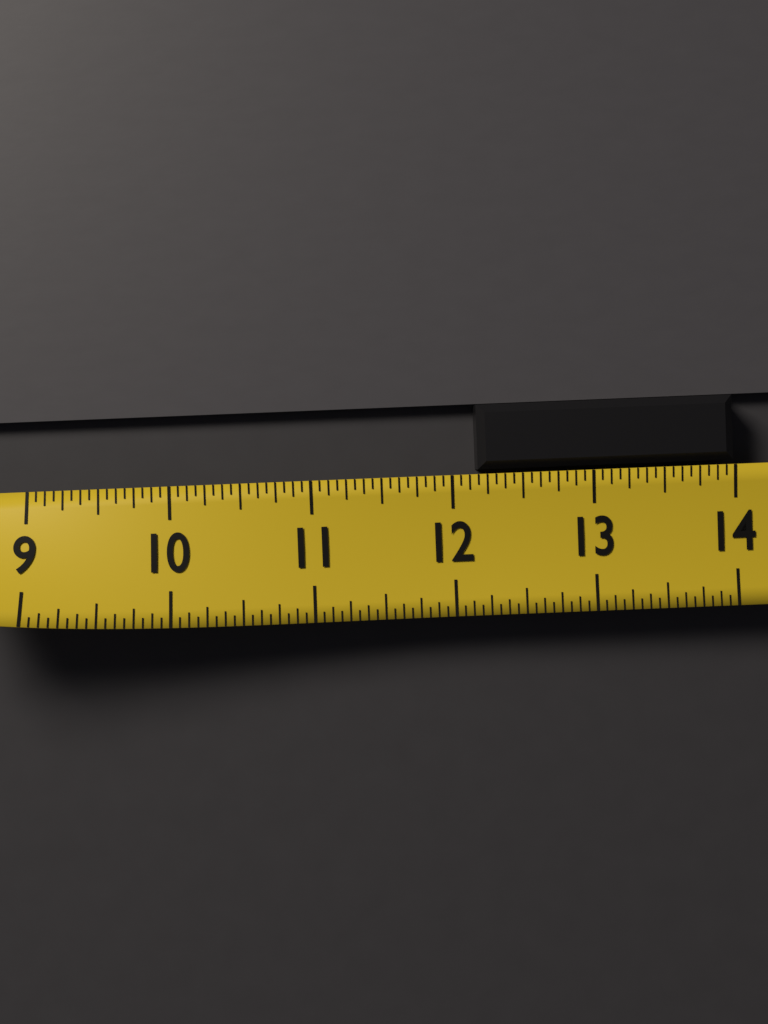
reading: 12.1875 (no unit)
